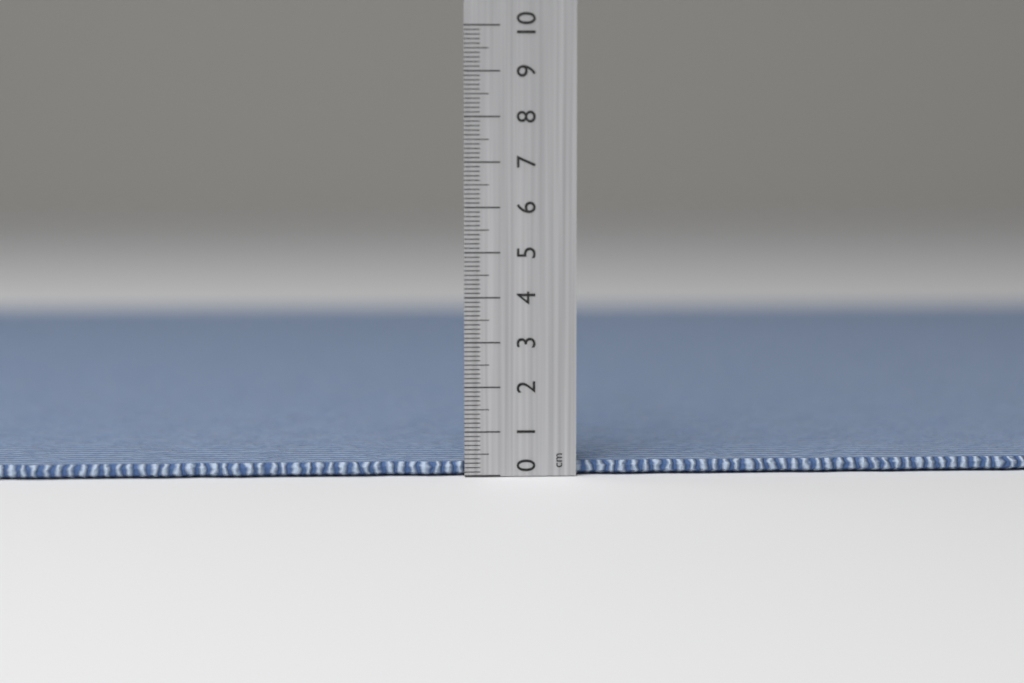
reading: 0.3 cm
